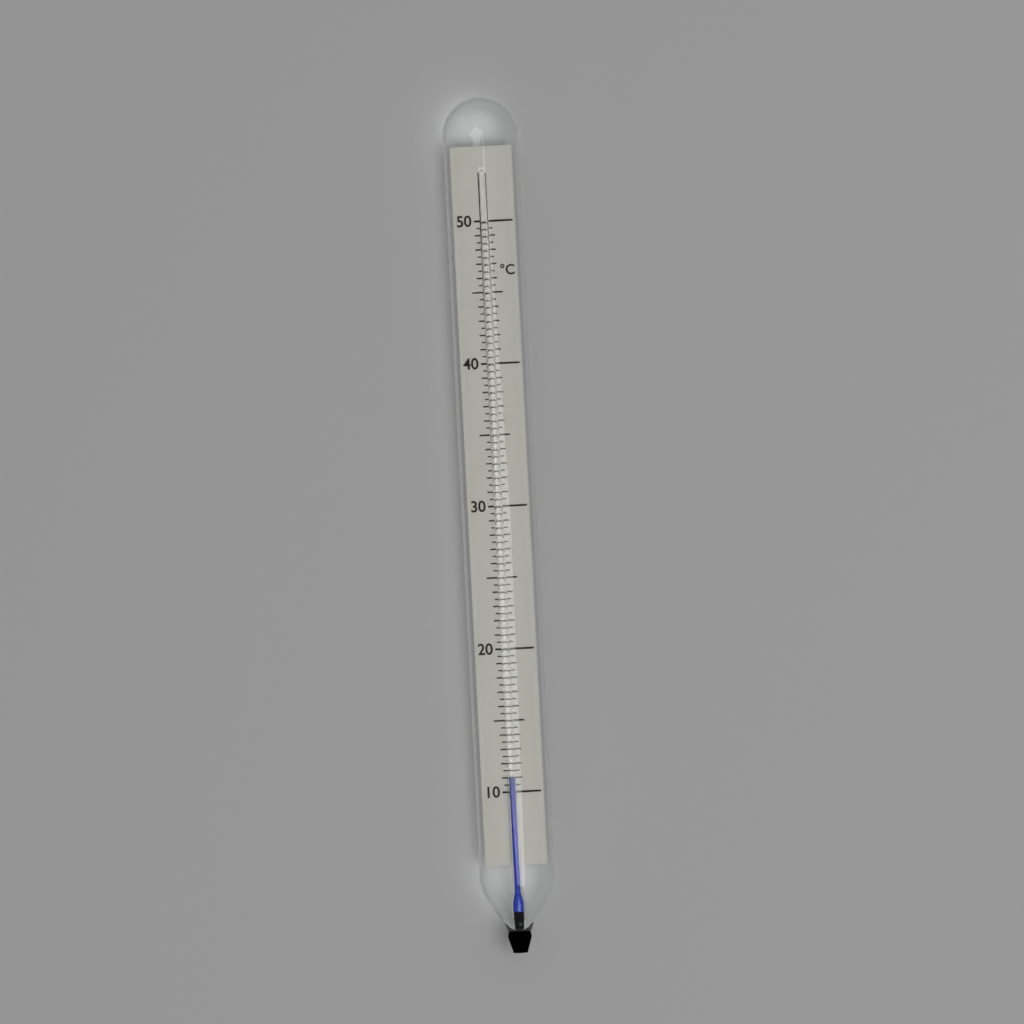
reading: 11.0 °C
